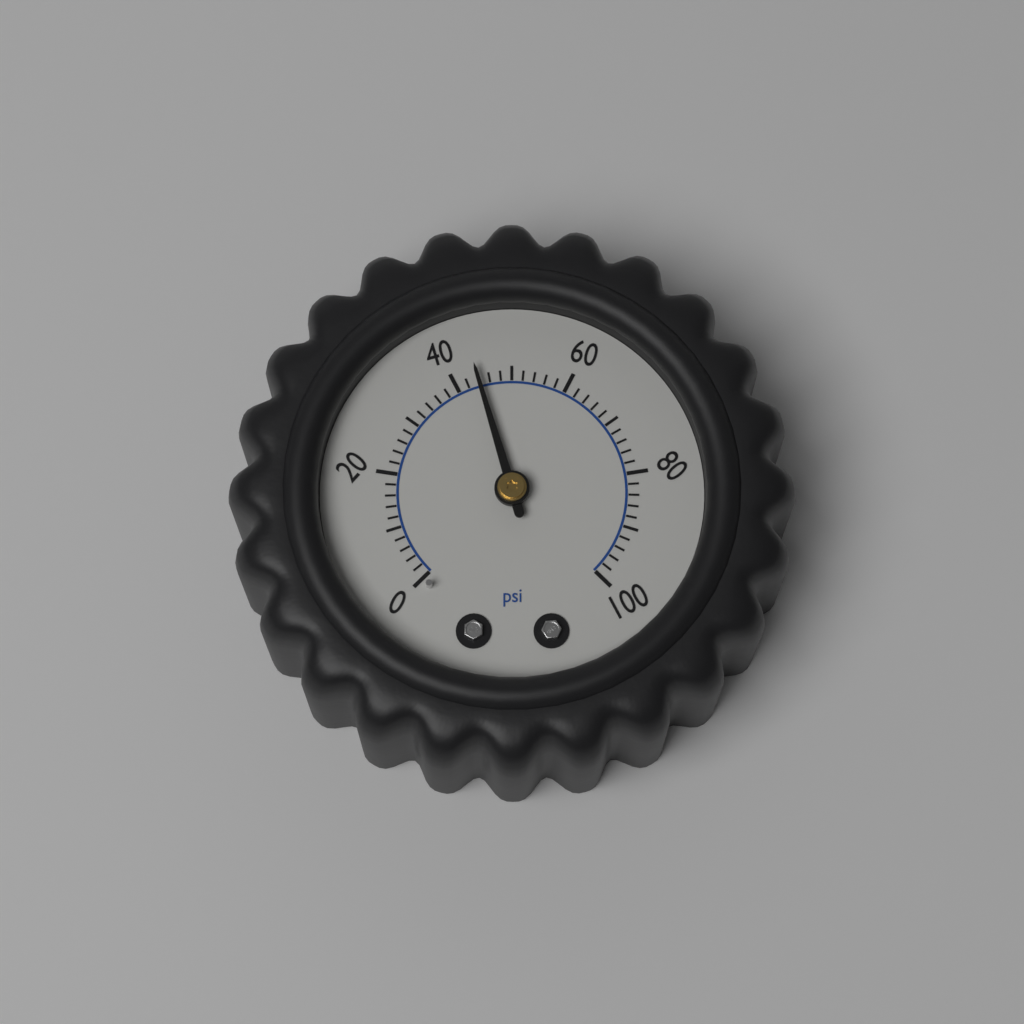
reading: 44 psi
